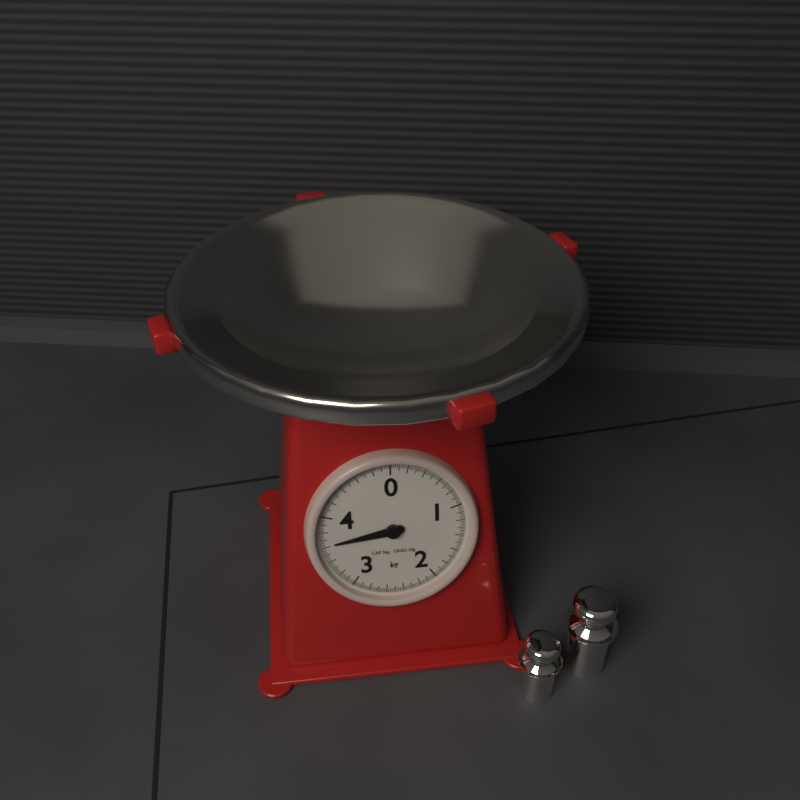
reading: 3.62 kg
